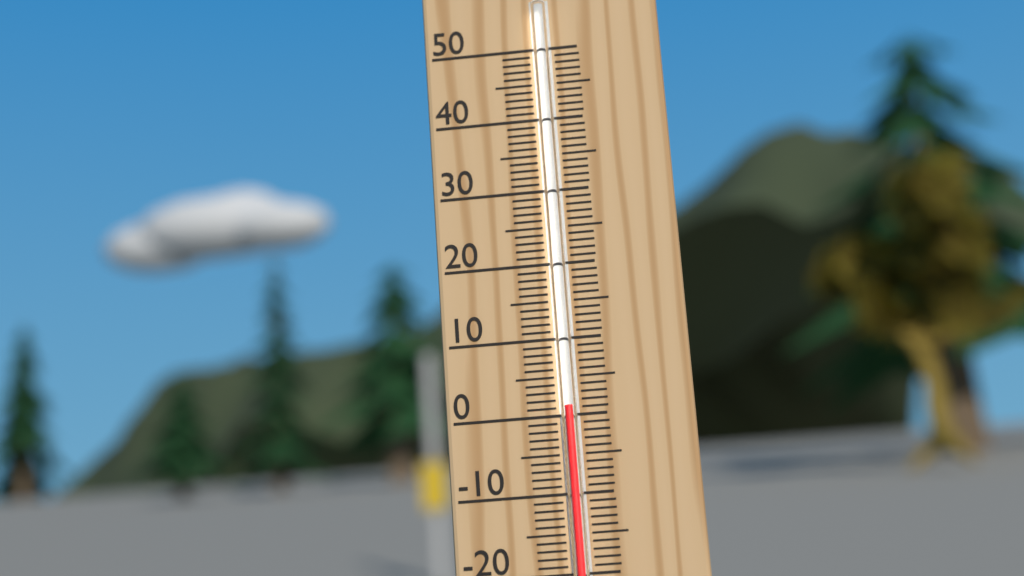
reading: 1 °C
